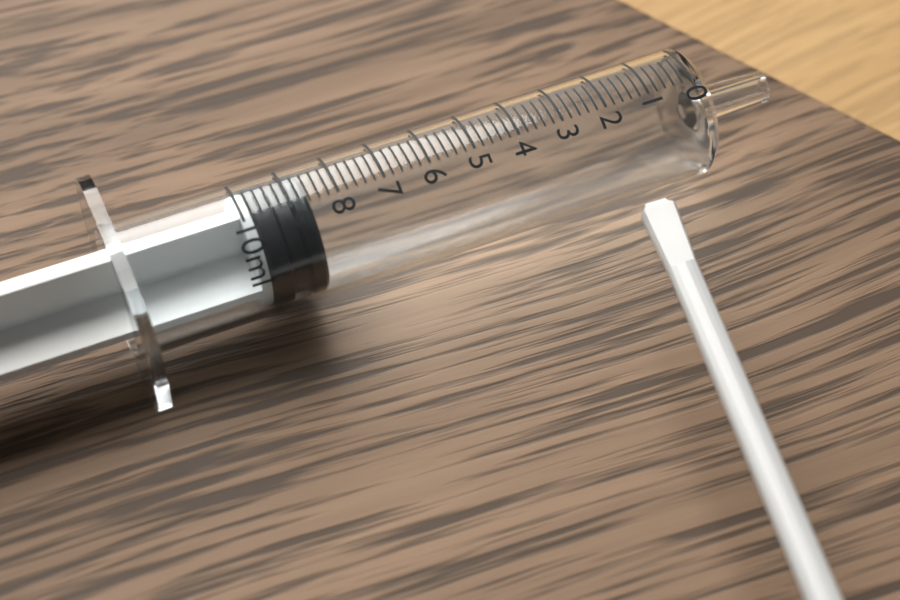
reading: 8.6 ml
